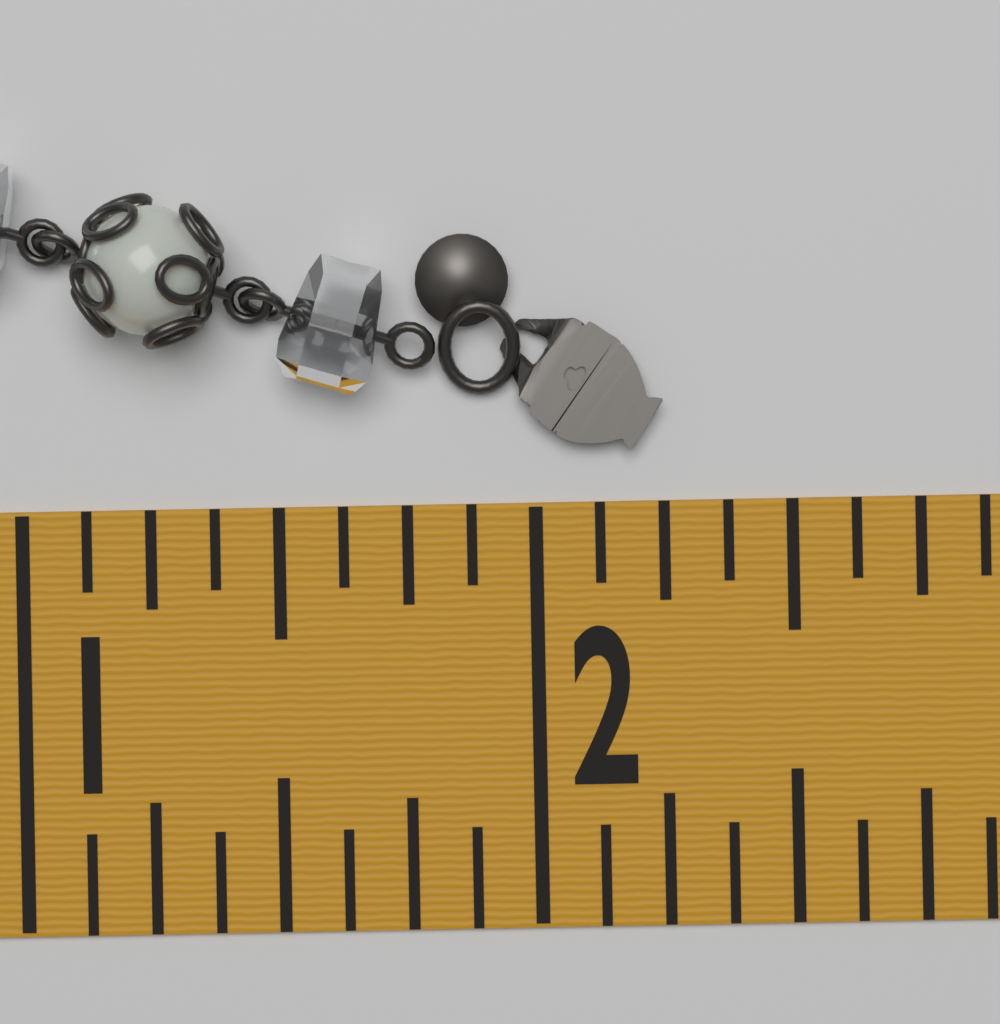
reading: 2.250 in
